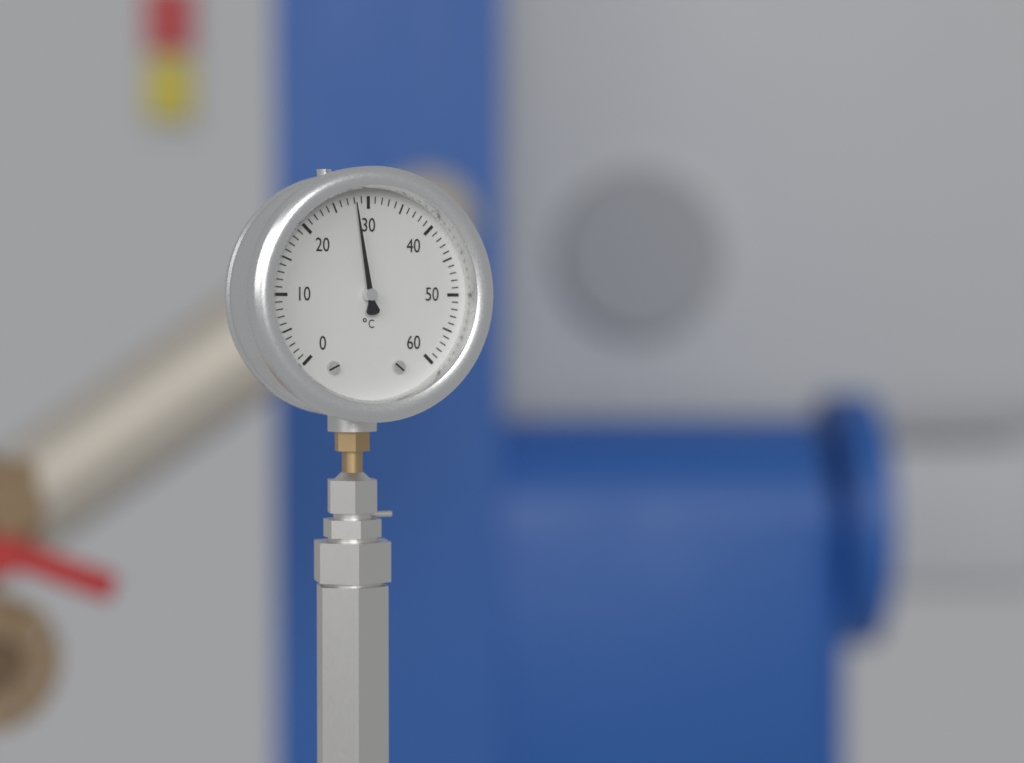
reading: 28 °C
